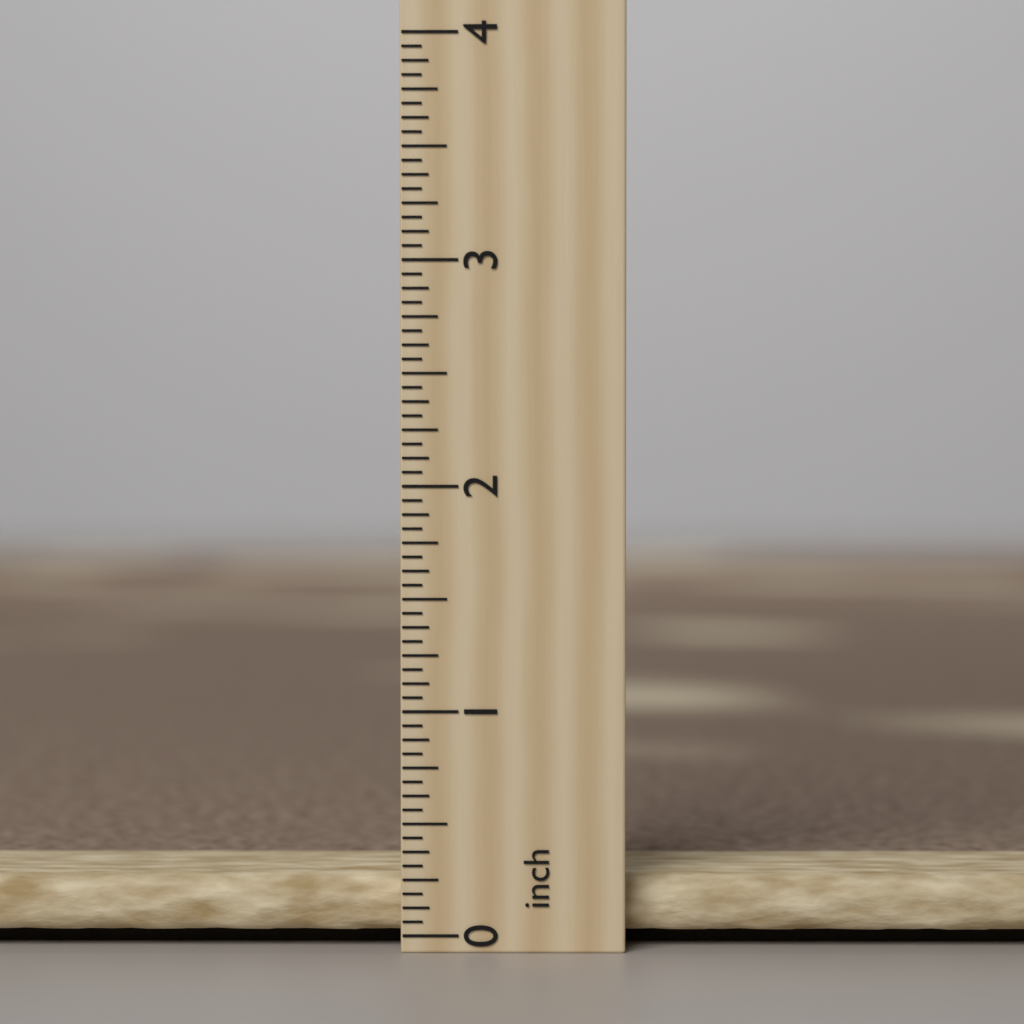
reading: 0.2500 inch
